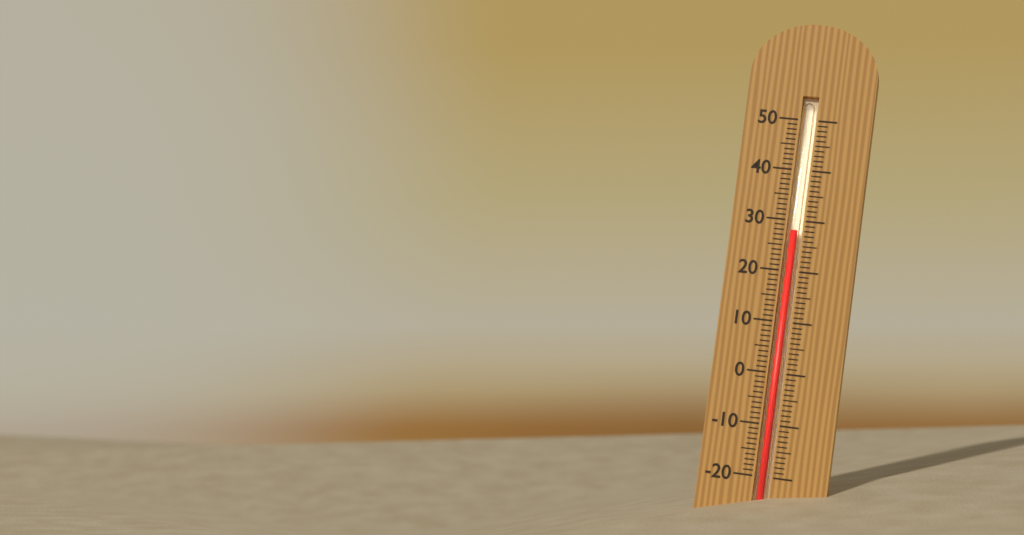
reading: 28 (no unit)
